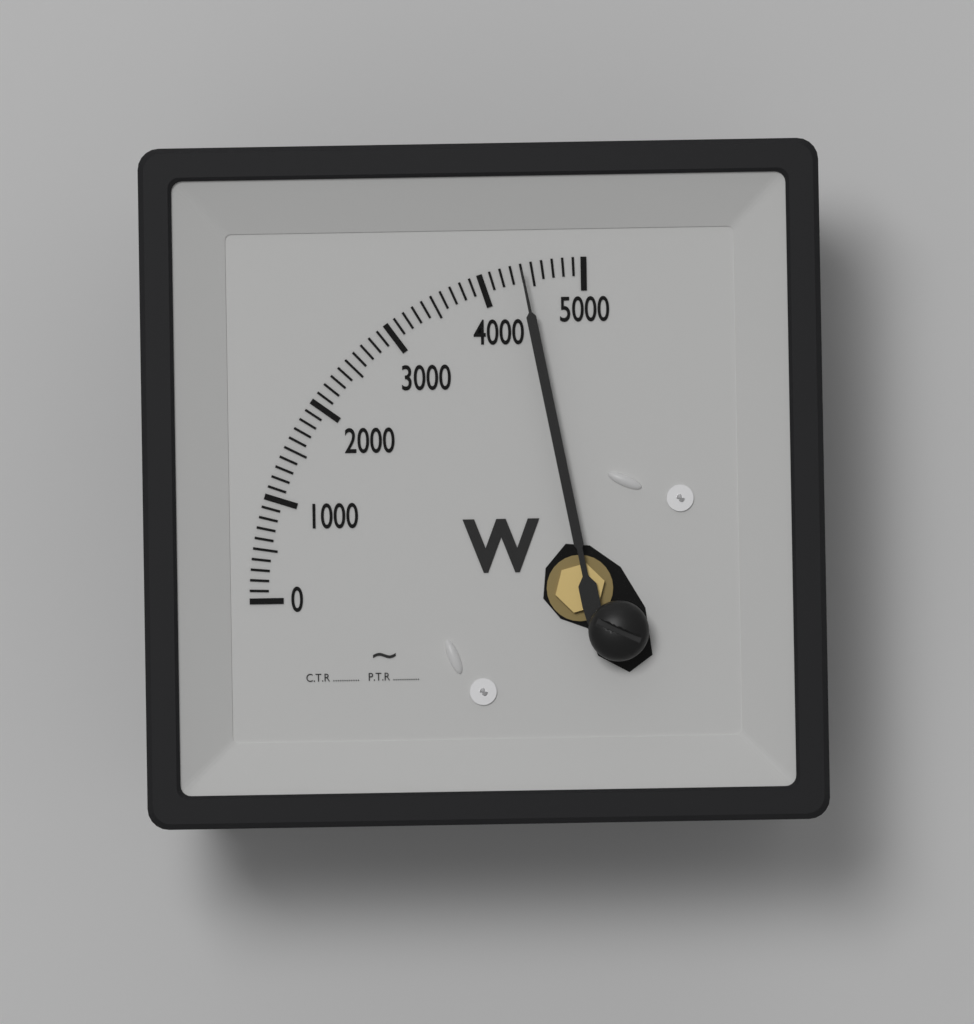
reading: 4400 W
